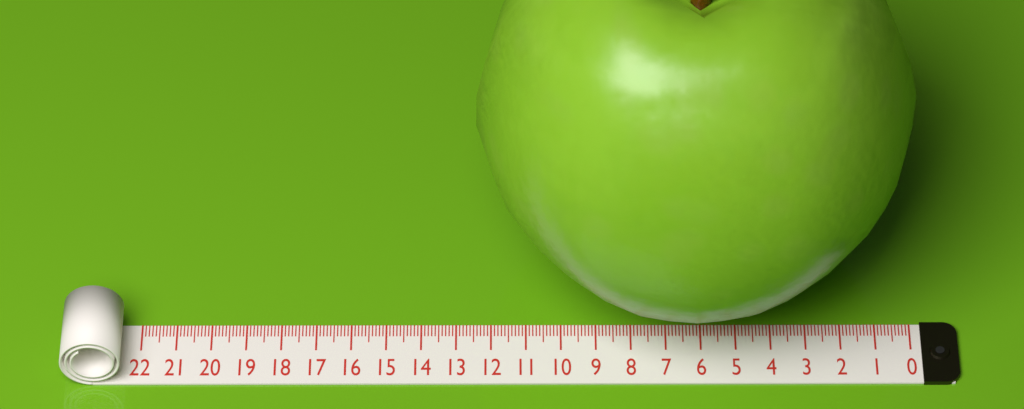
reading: 12.4 (no unit)
